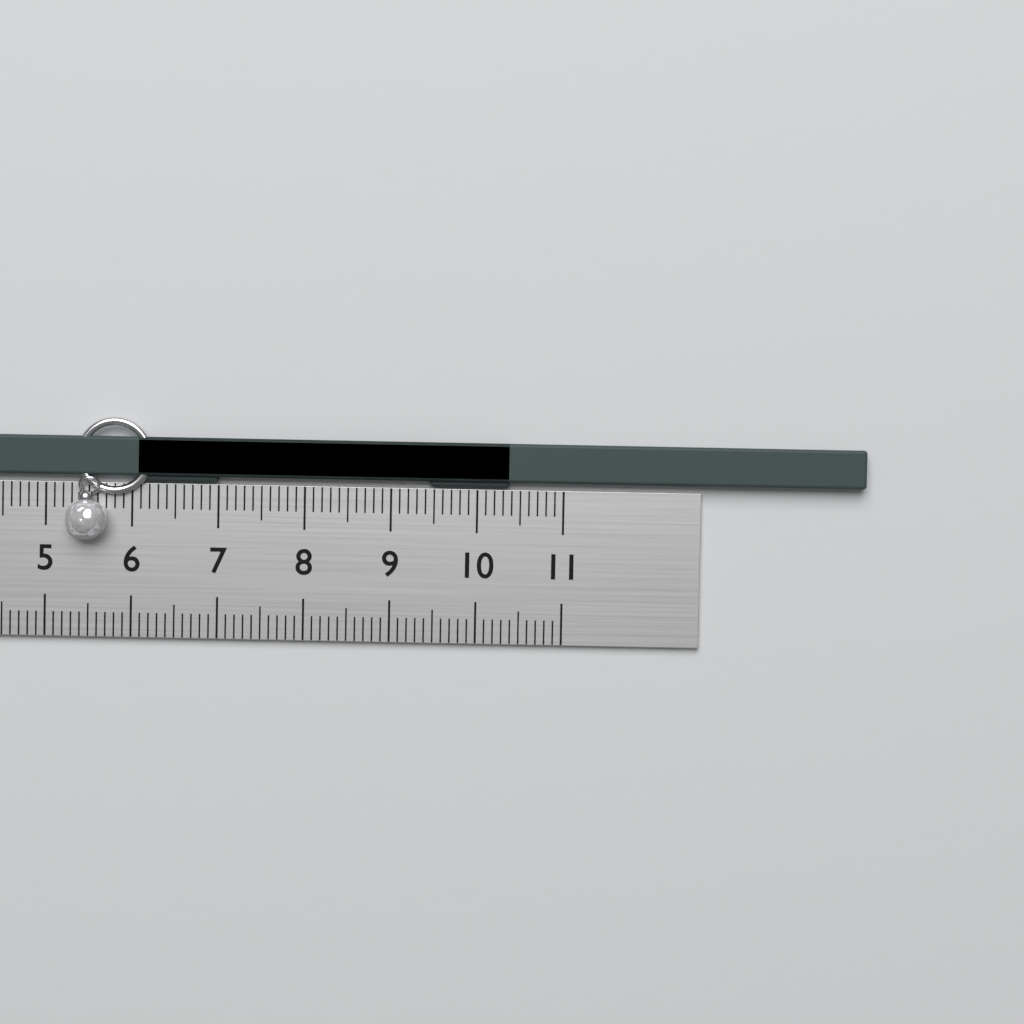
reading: 10.4 cm
